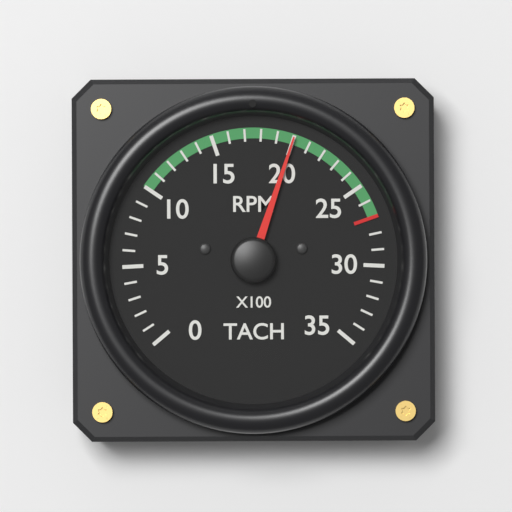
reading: 2000 RPM
